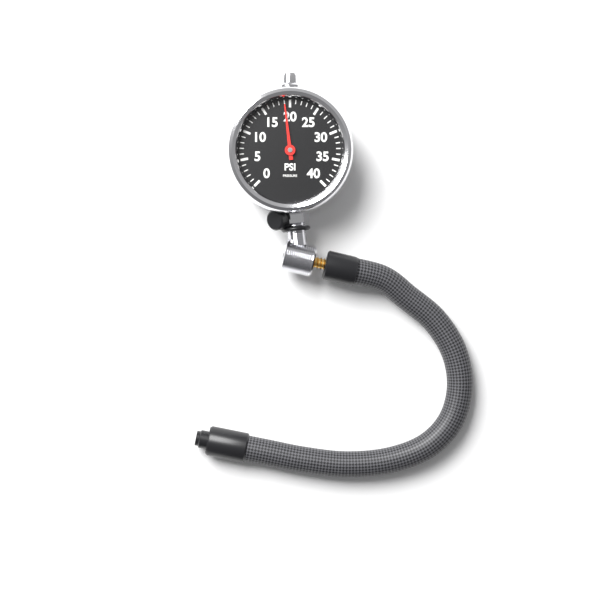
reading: 19 psi
